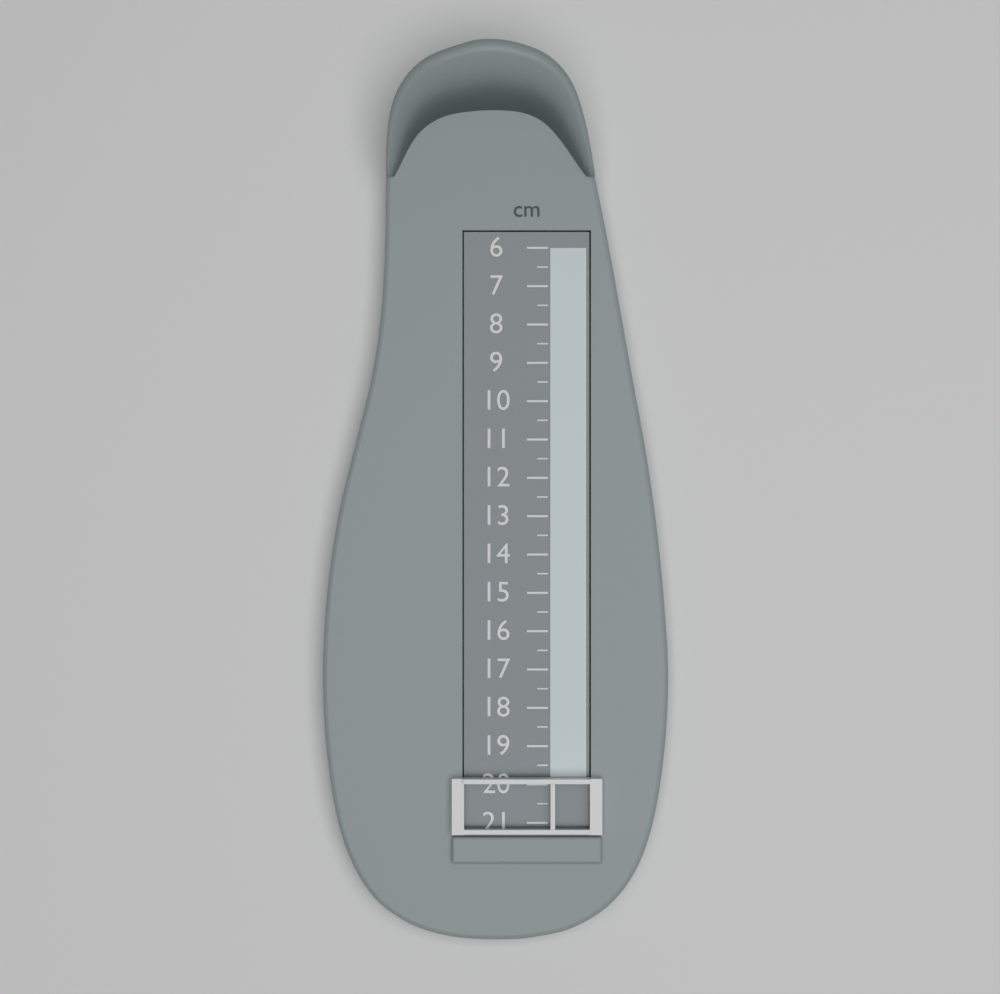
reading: 19.8 cm
